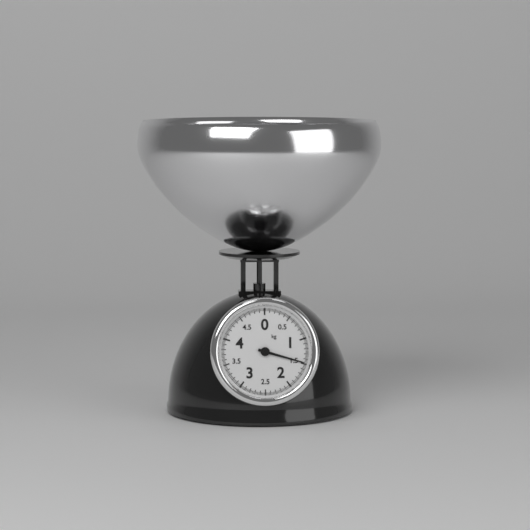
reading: 1.475 kg
